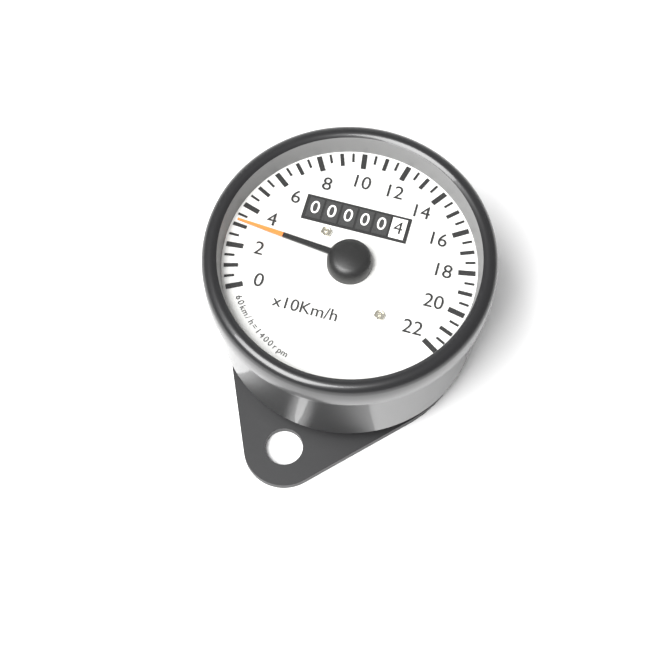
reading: 3.0 x10 km/h
